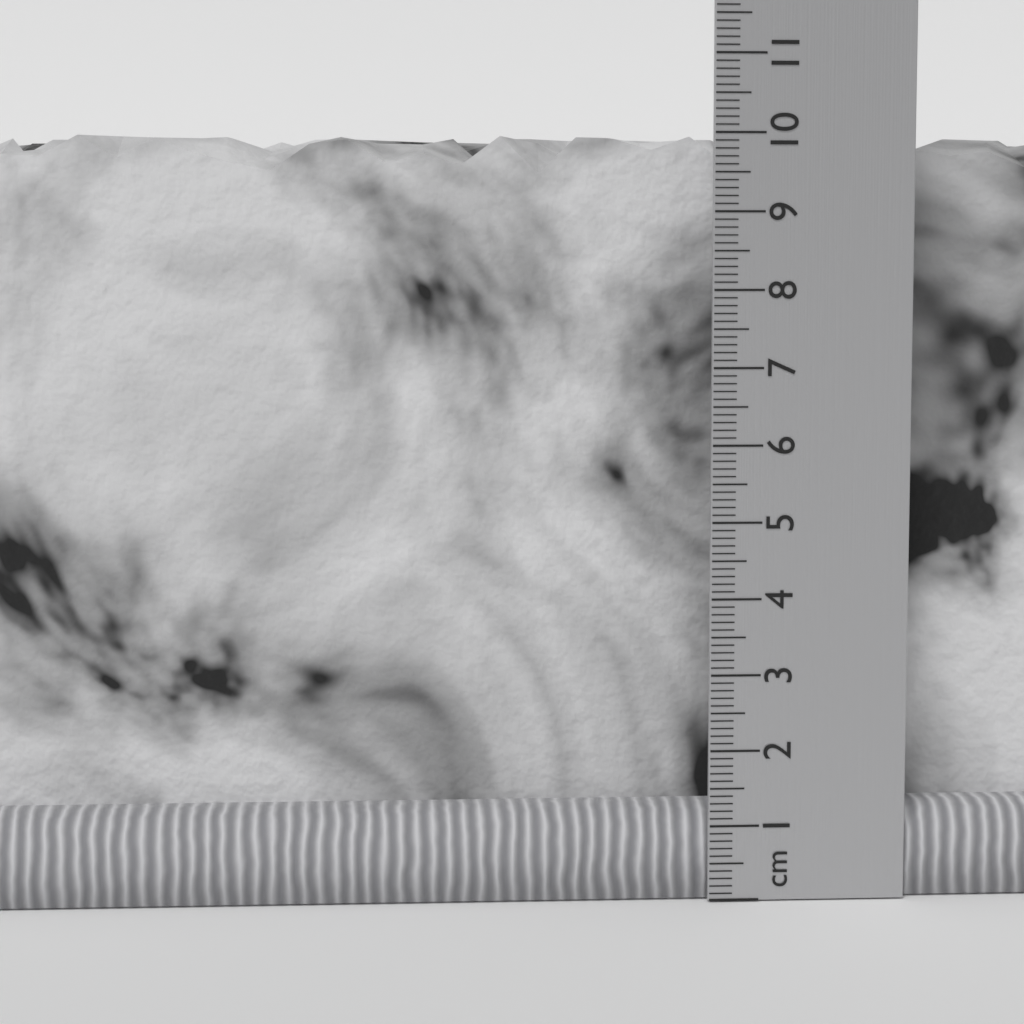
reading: 10.0 cm
